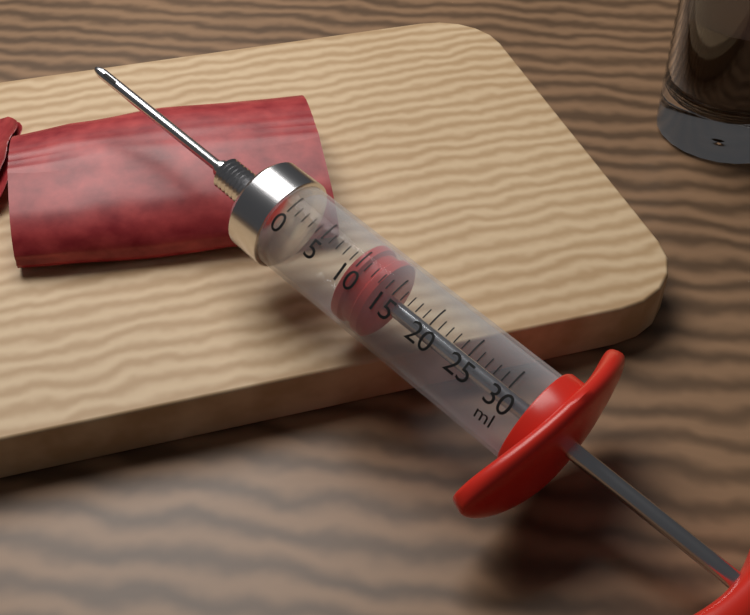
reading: 9 ml
